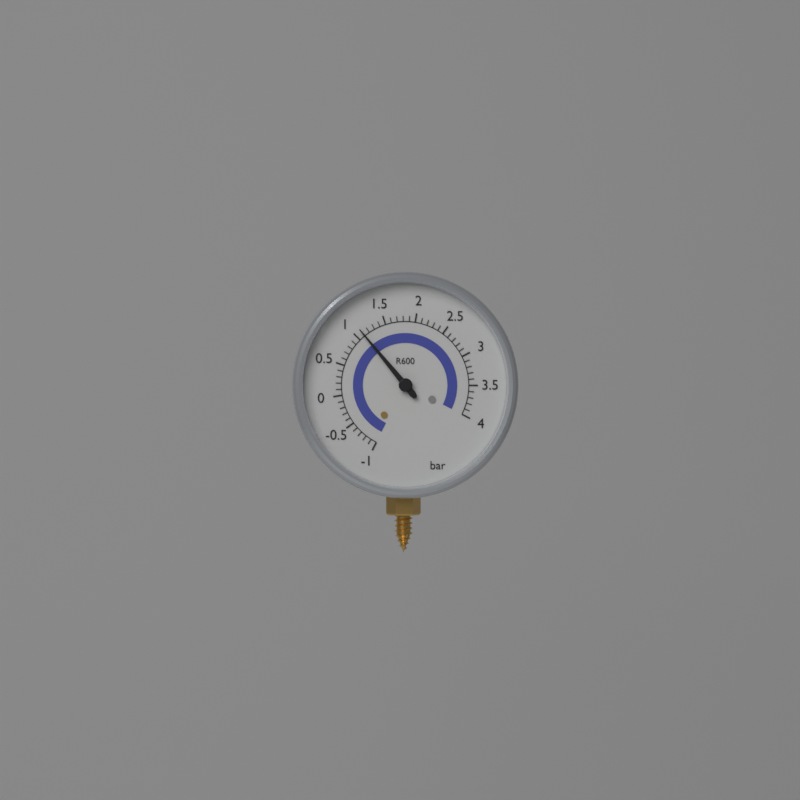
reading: 1.1 bar
